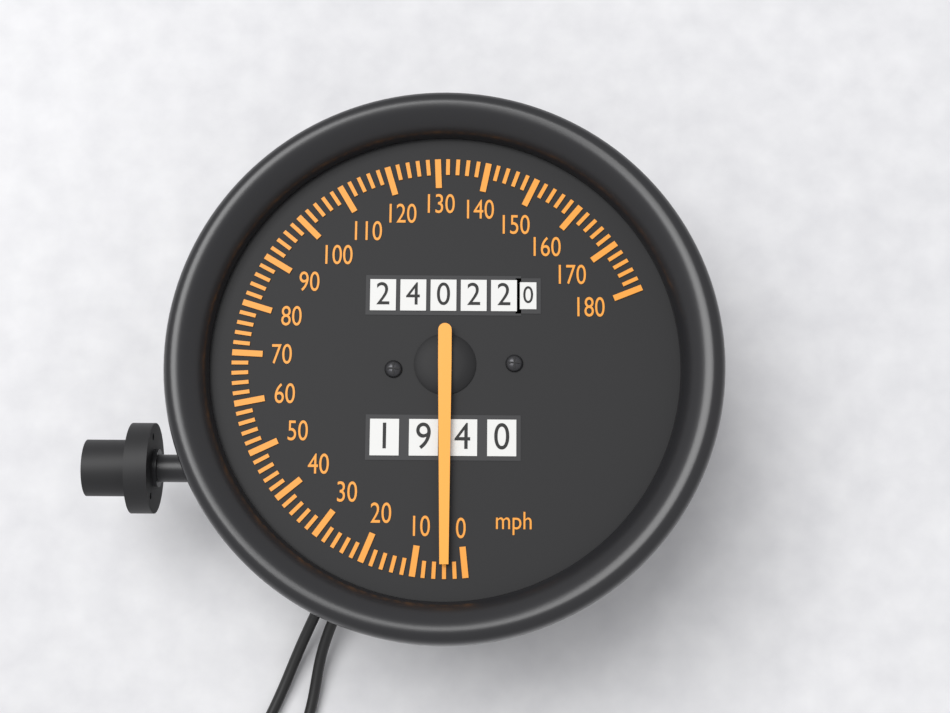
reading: 4 mph
